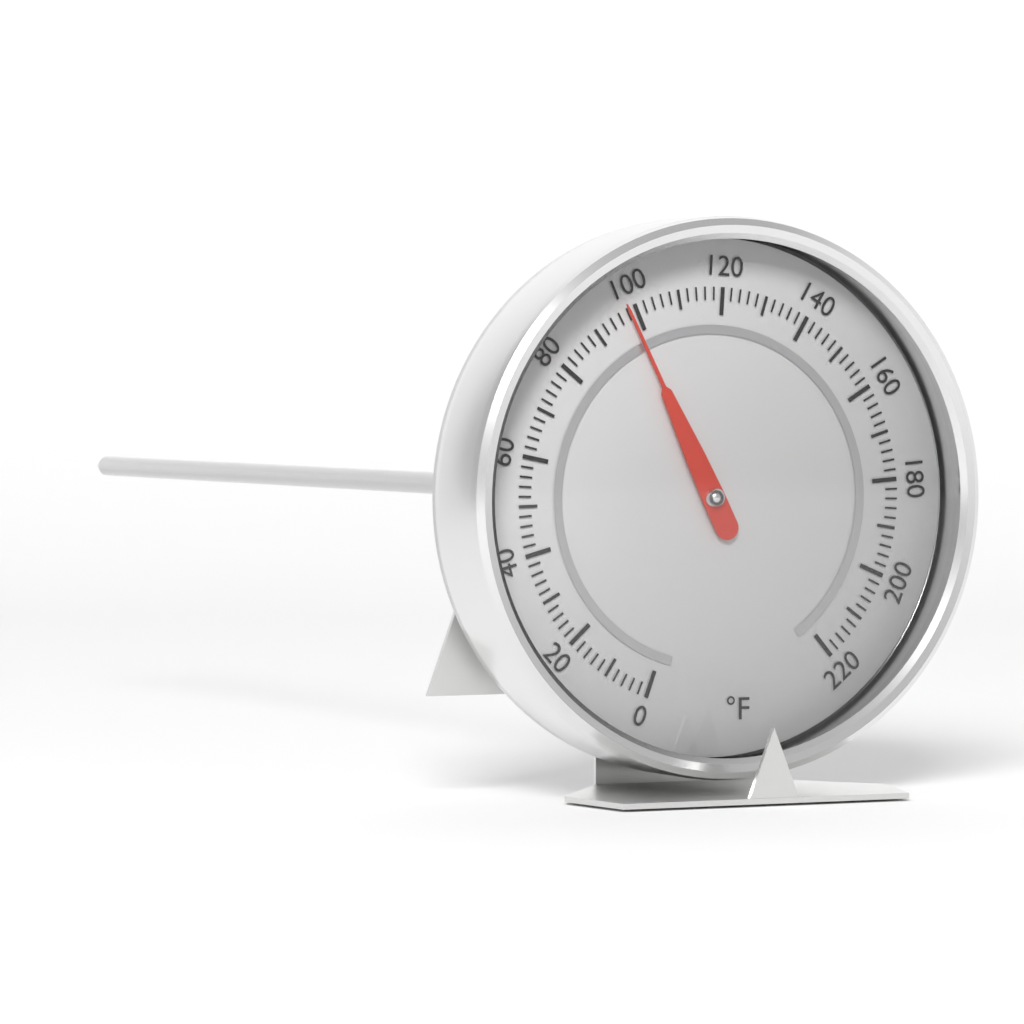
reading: 98 °F
